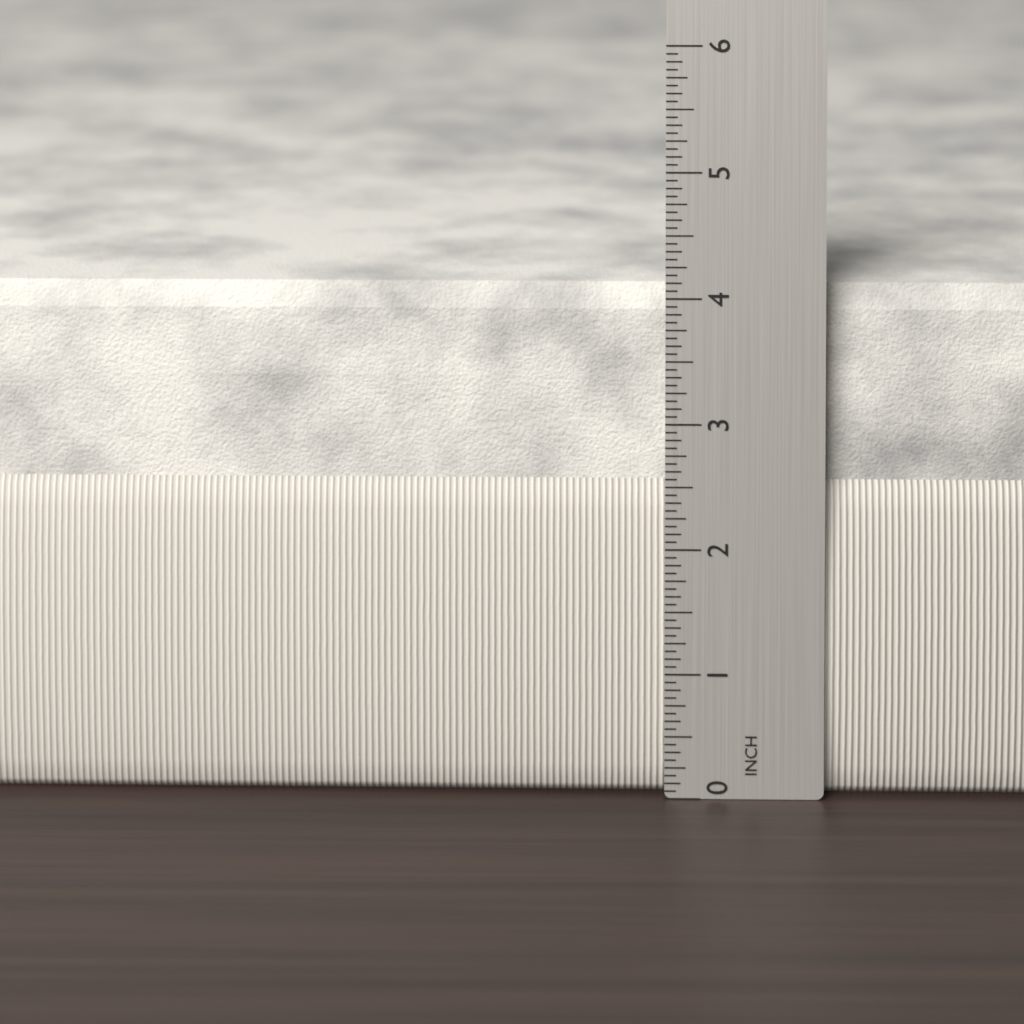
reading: 4.0625 in
